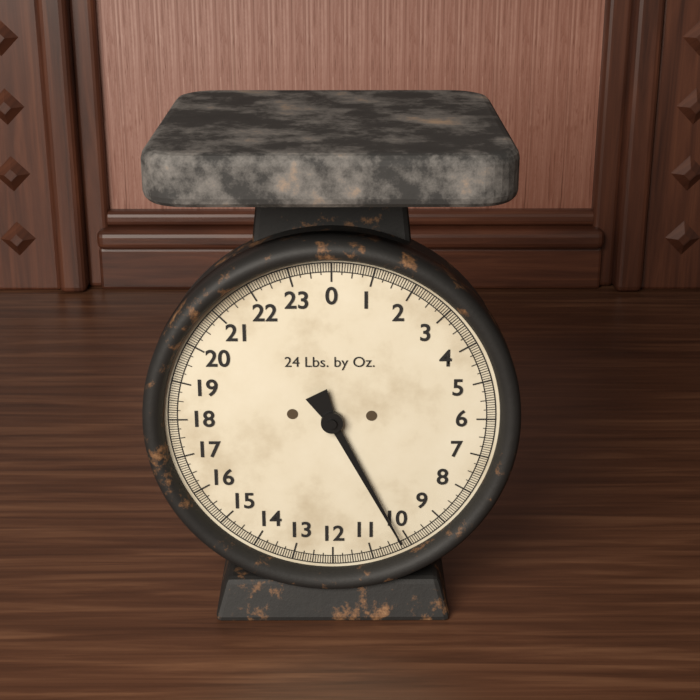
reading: 10.1875 lb
